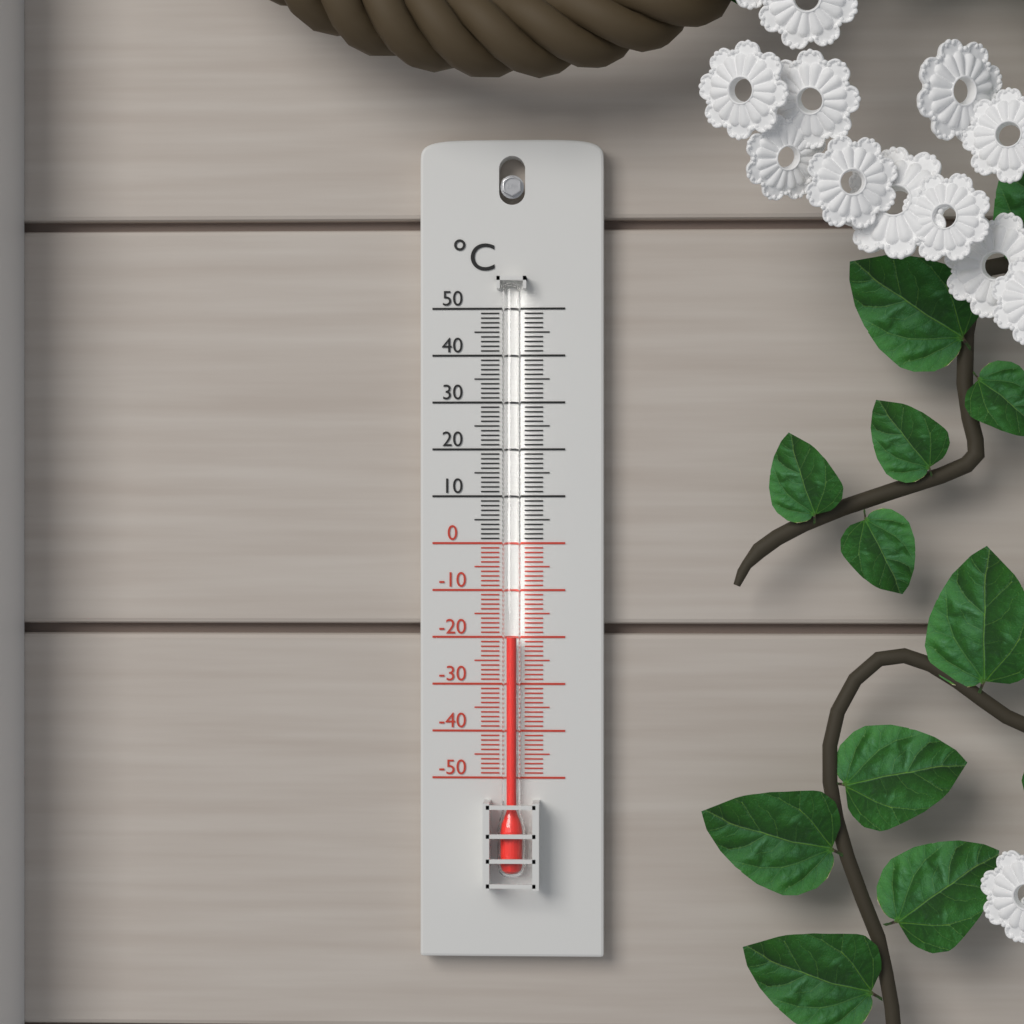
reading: -20 °C
